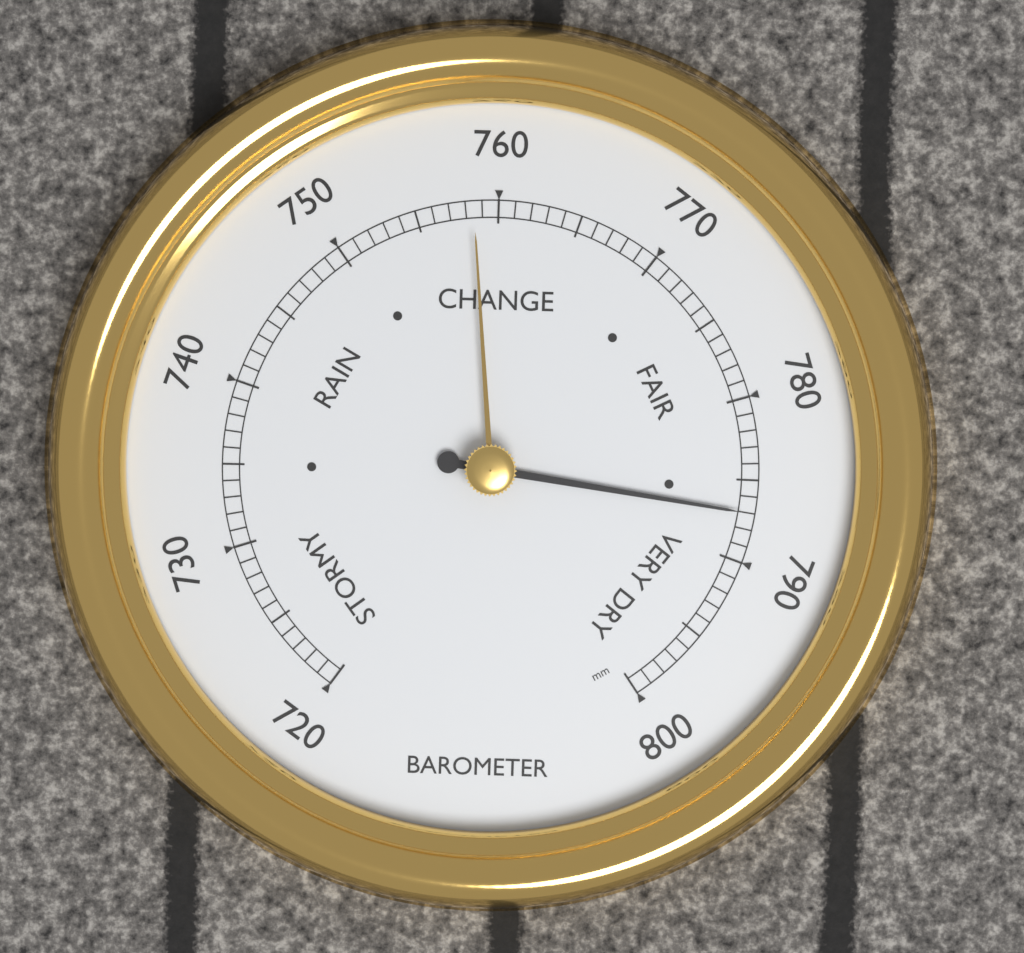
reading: 787 mm
